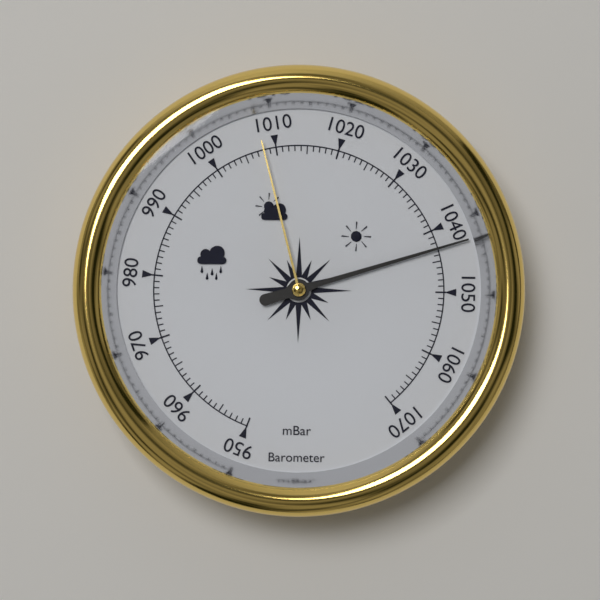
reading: 1043 mbar
